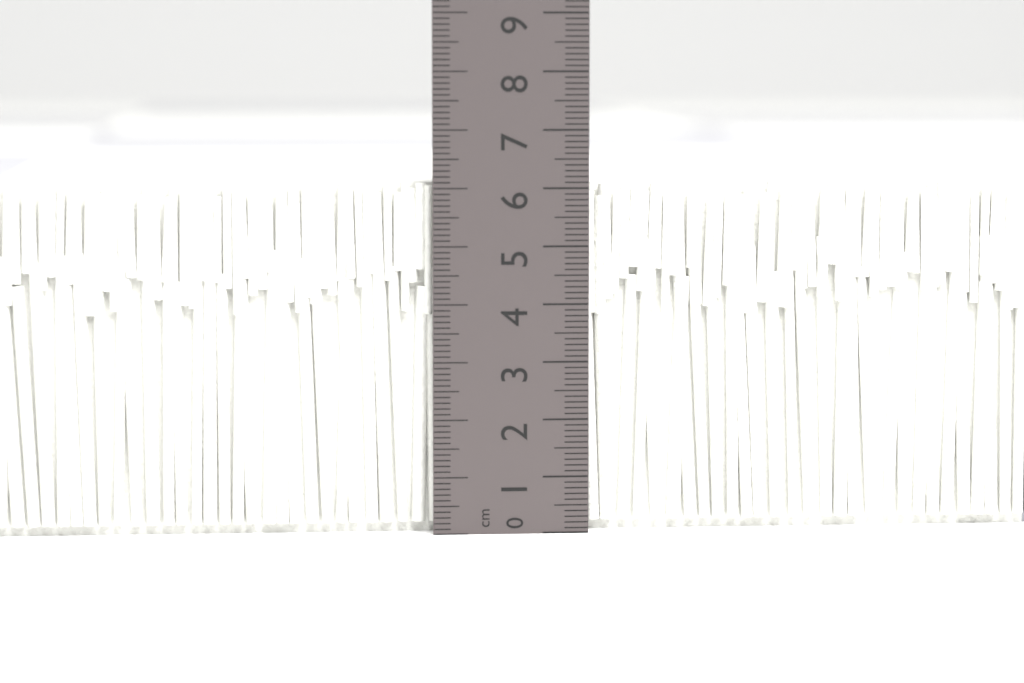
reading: 6.1 cm
